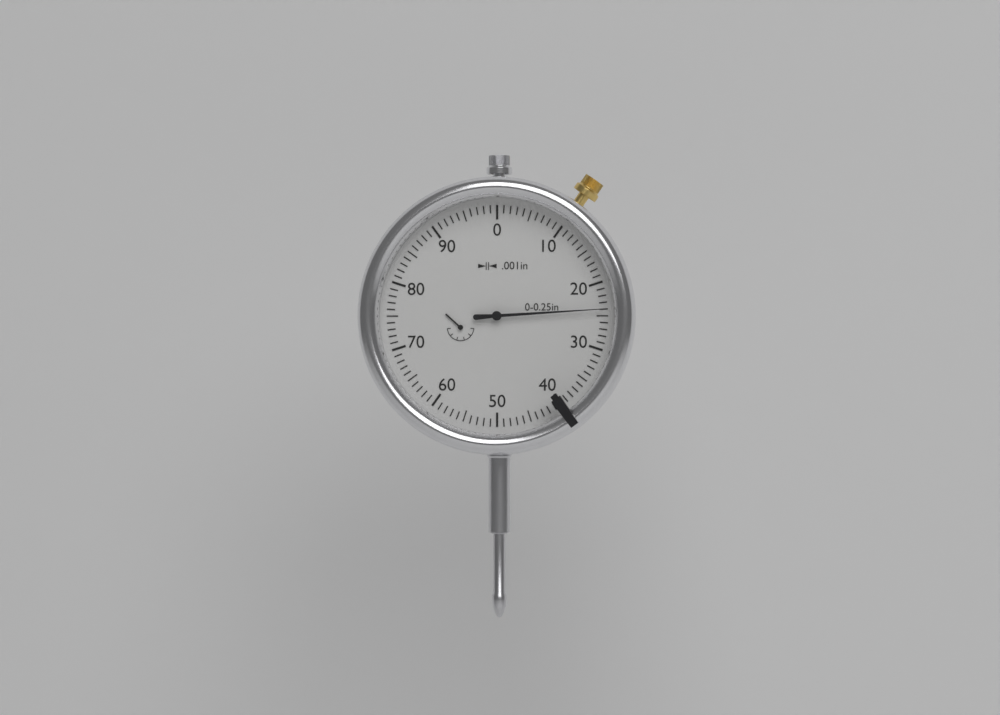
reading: 0.024 in
